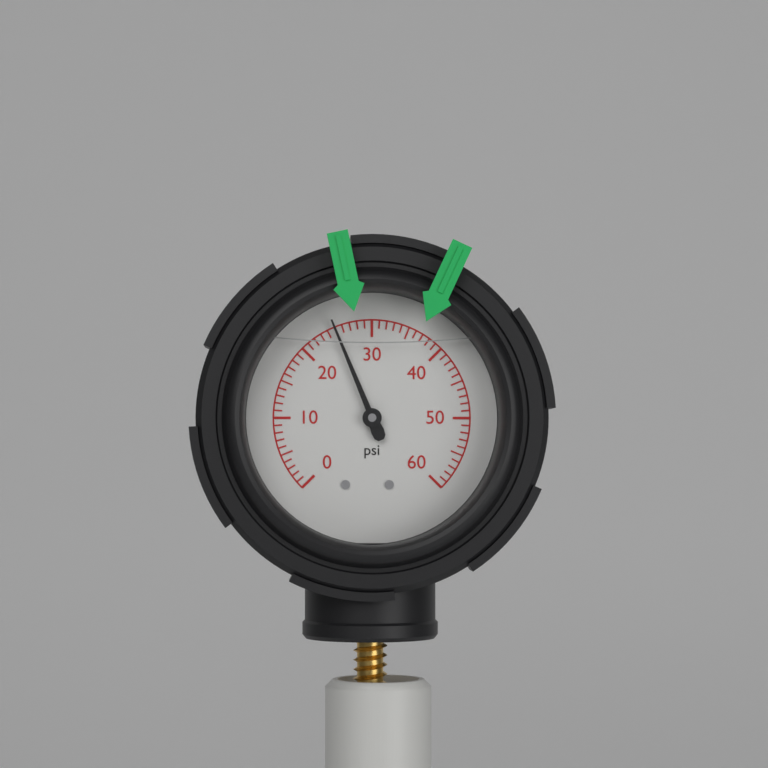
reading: 25 psi
